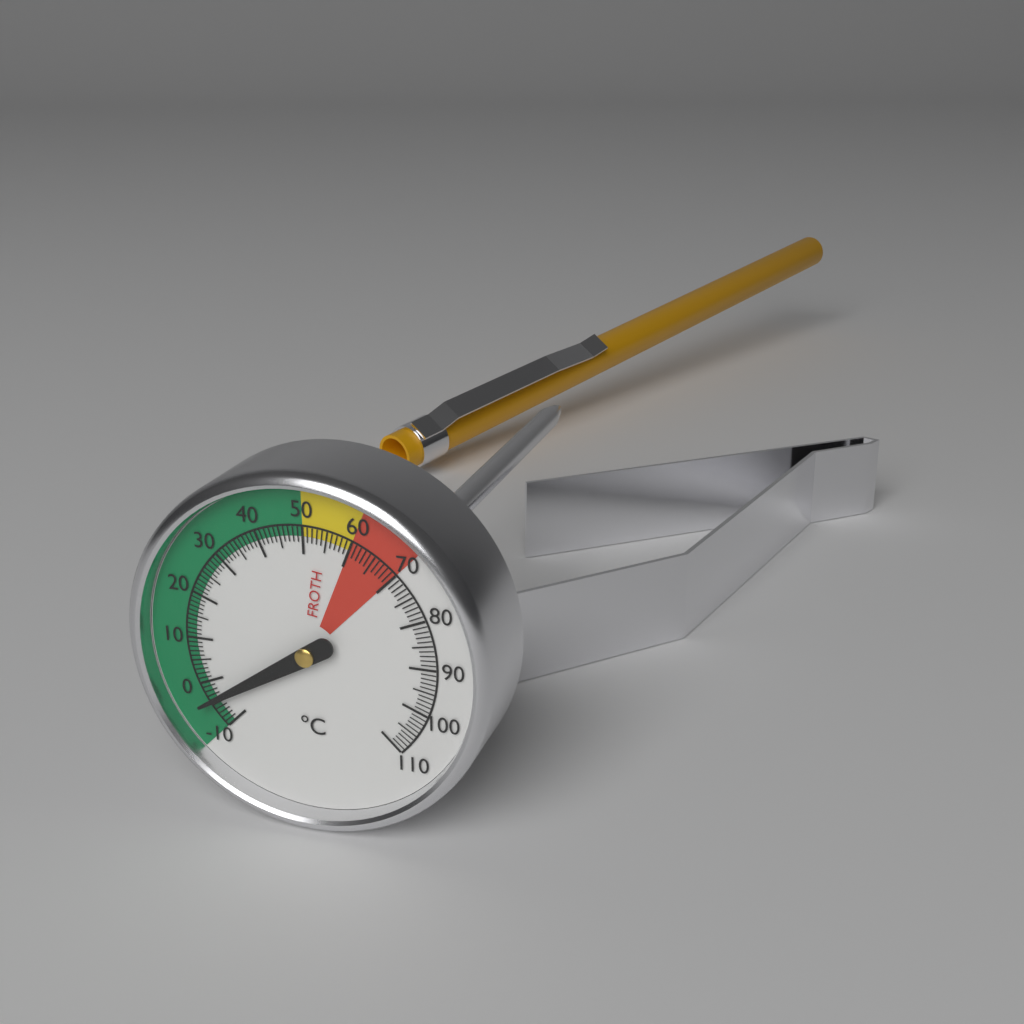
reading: -4 °C
